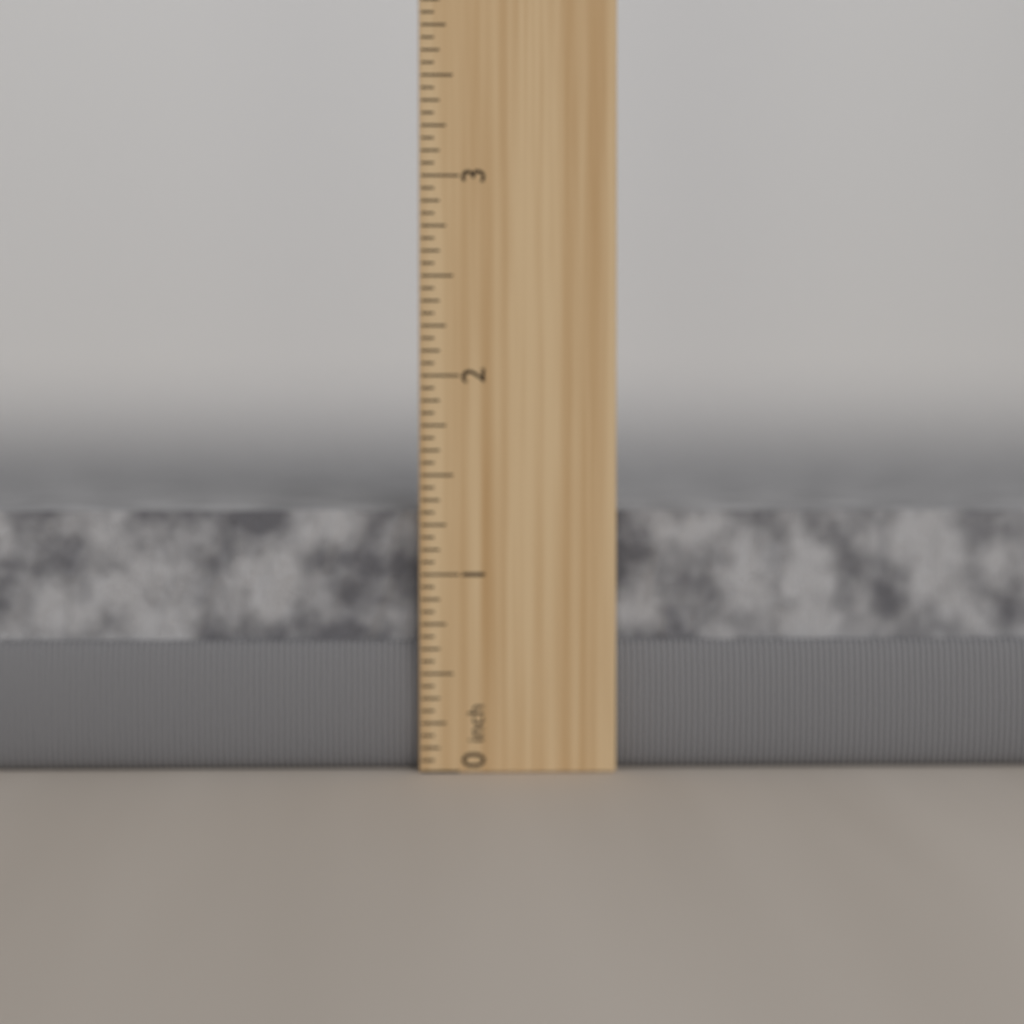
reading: 1.3125 inch
